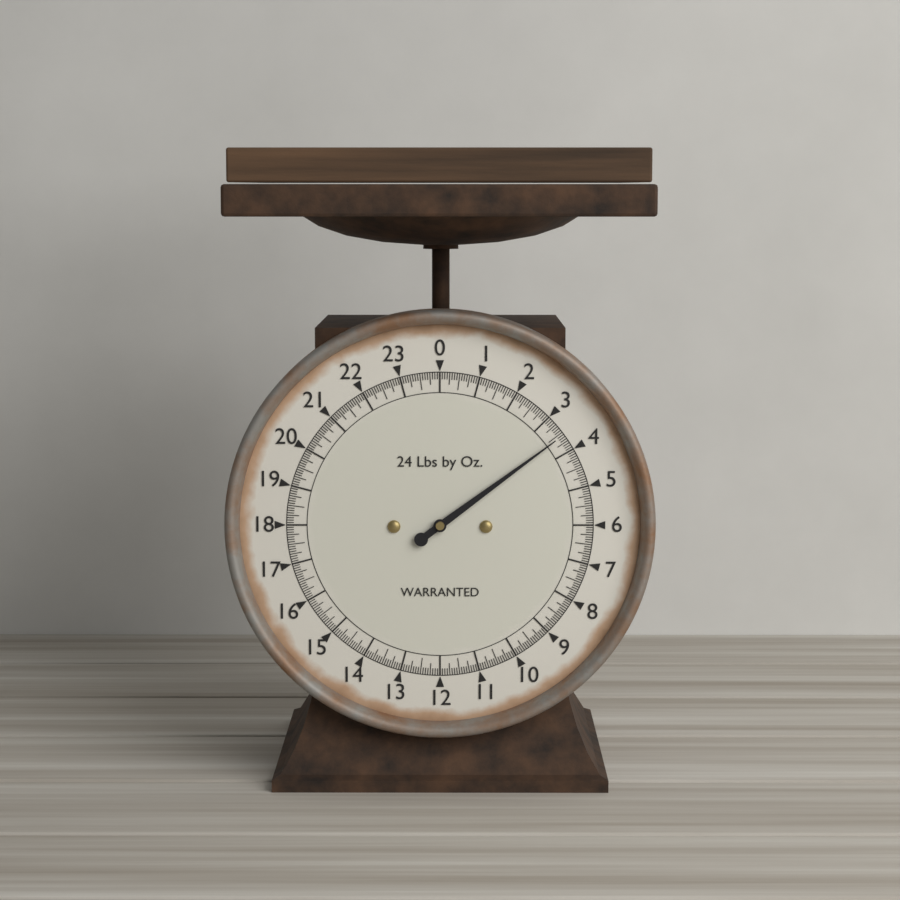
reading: 3.5625 lb
